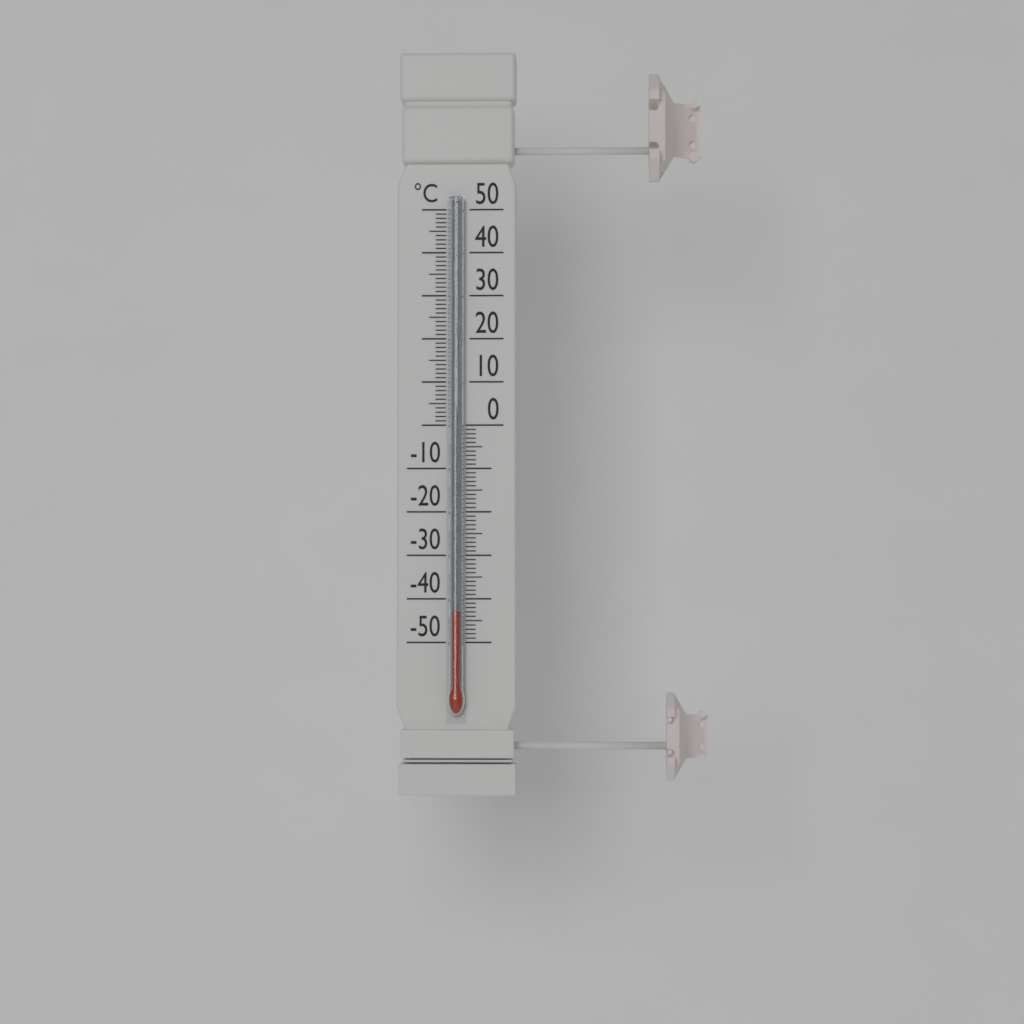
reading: -43 °C
